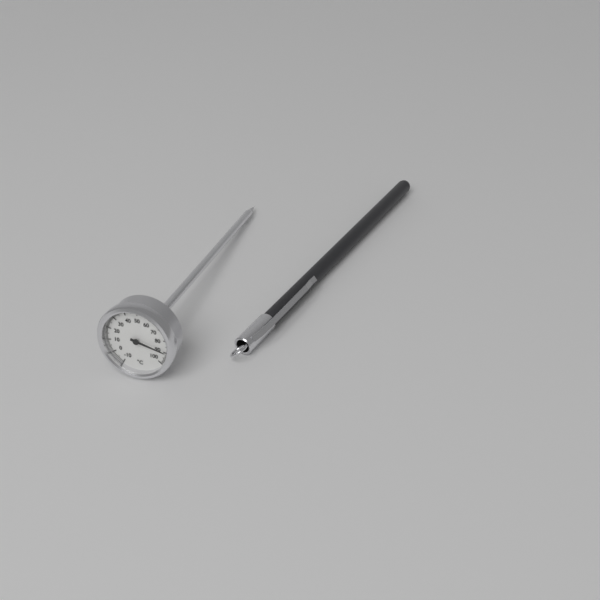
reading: 90 °C
